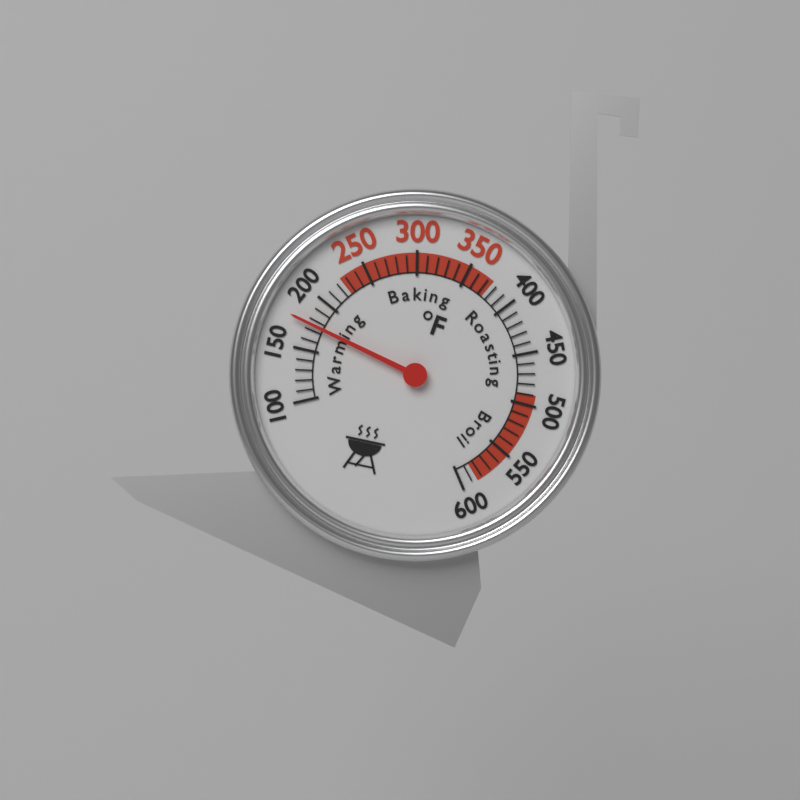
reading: 175 °F
